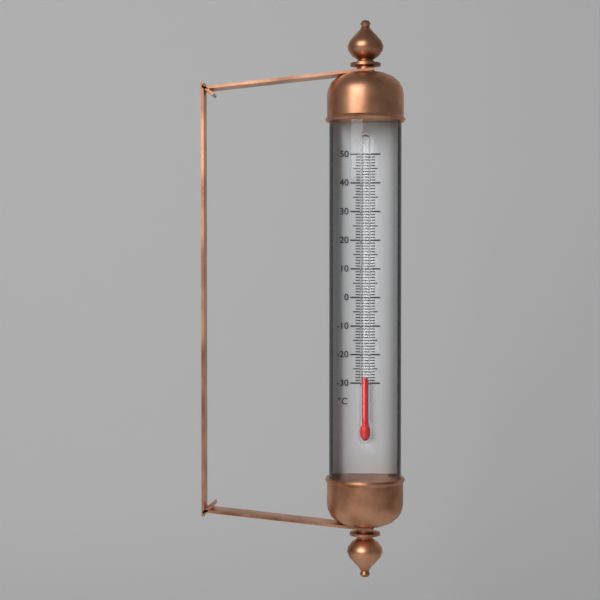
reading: -28 °C
